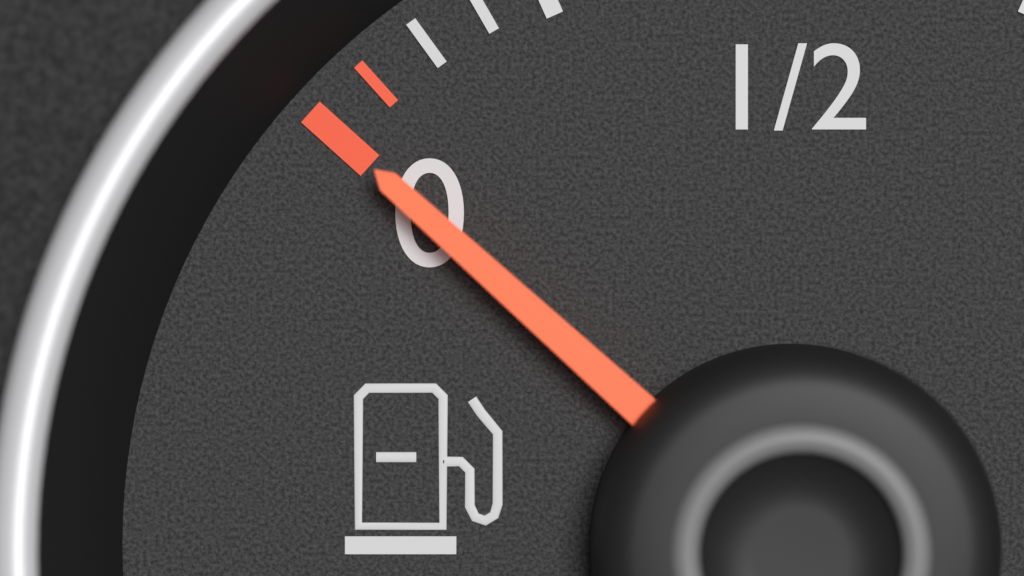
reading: 0.0000 (no unit)
